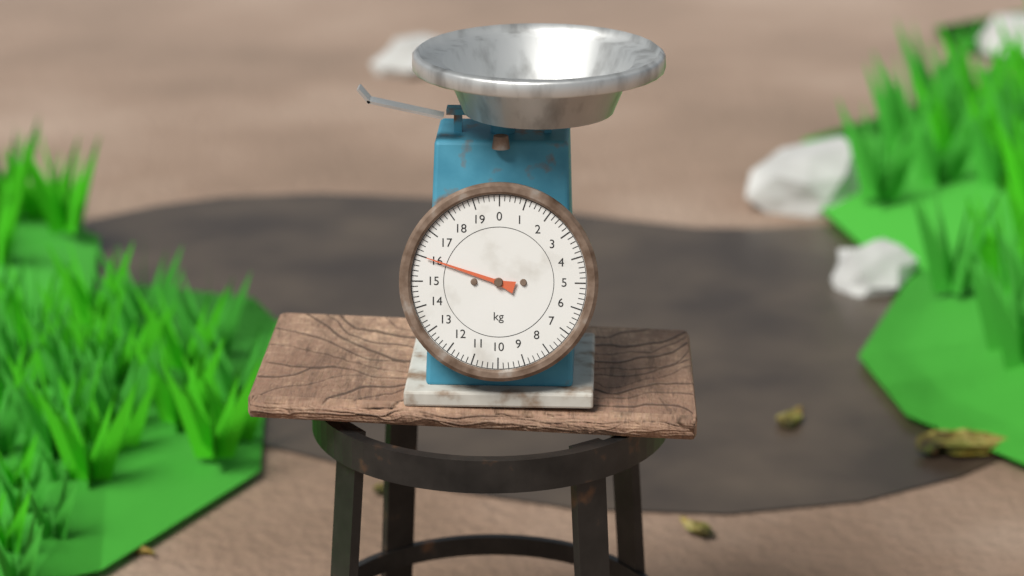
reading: 16.0 kg
